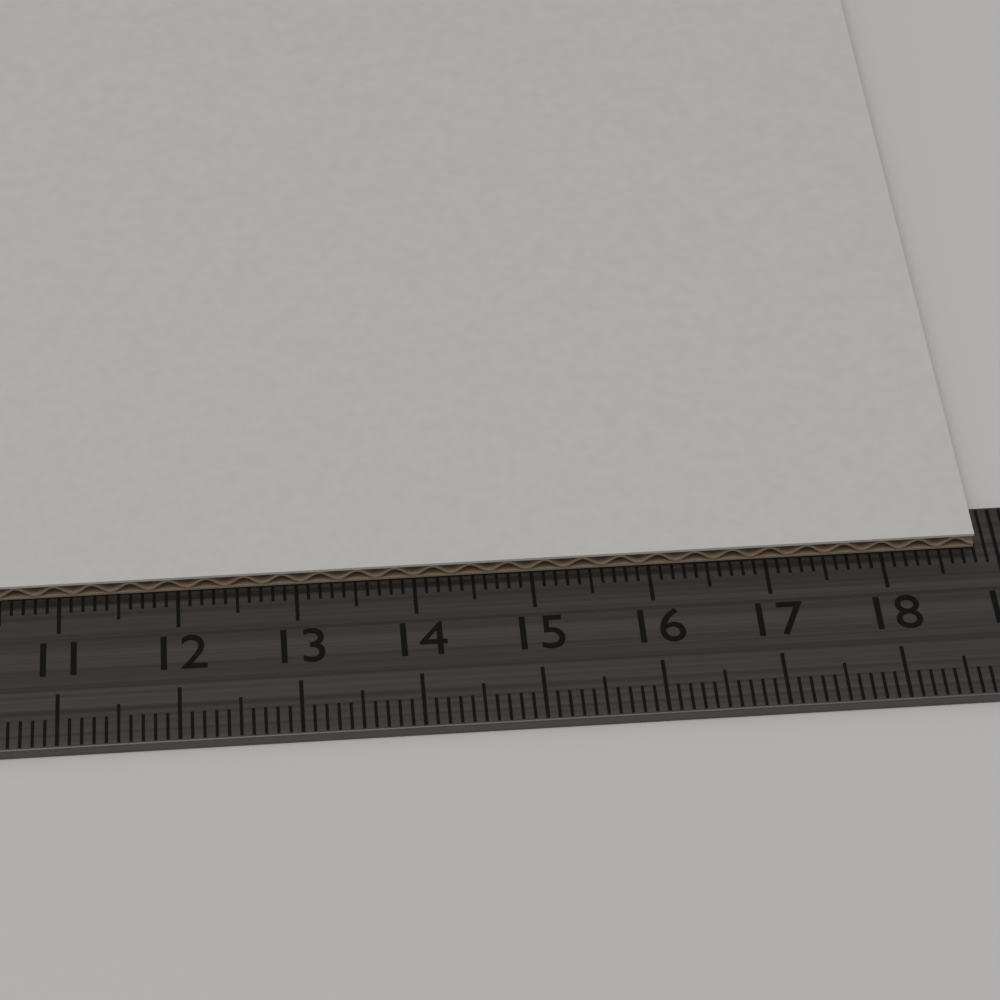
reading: 18.8 cm
